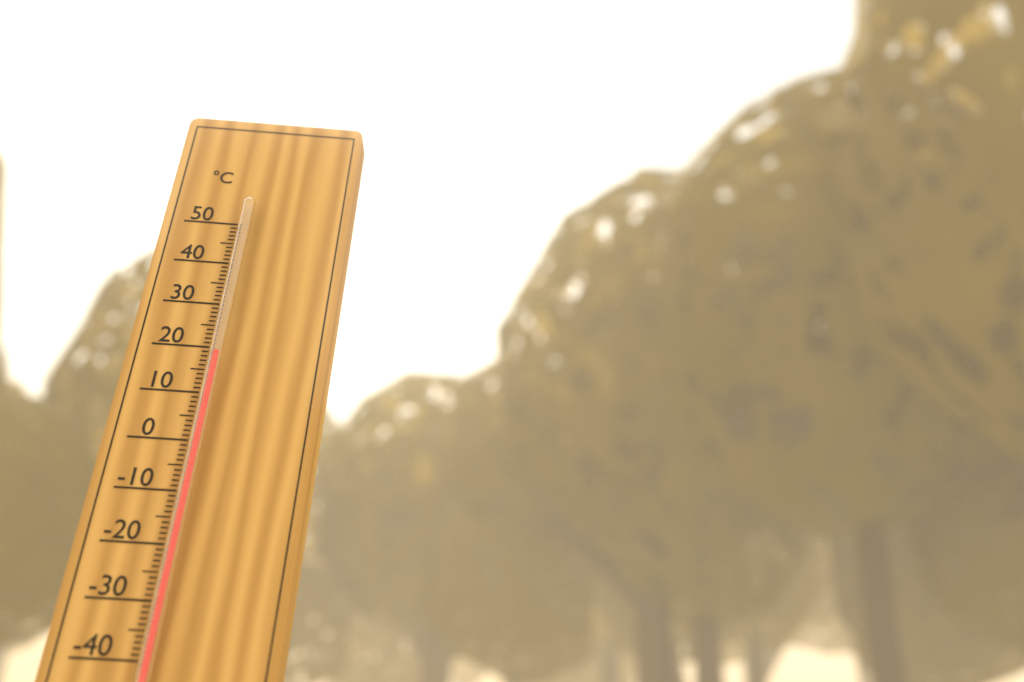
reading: 18 °C
